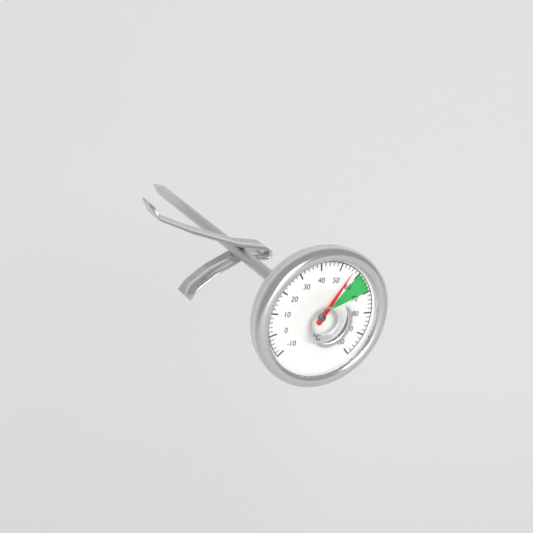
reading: 56 °C
